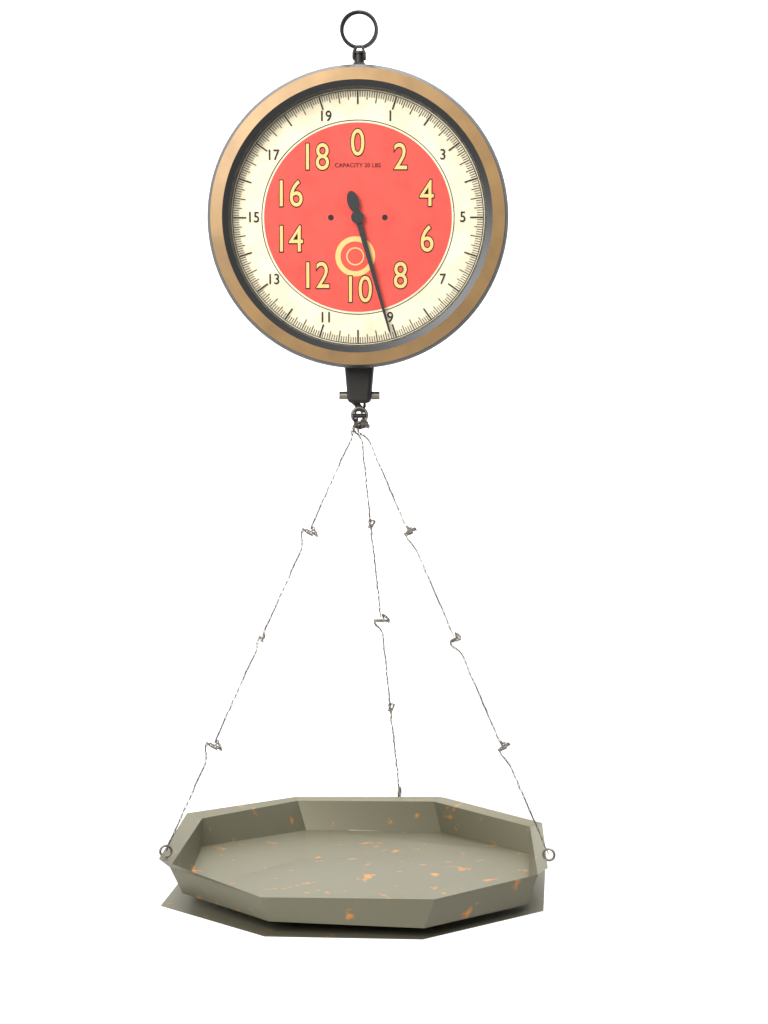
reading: 9.1250 lbs
